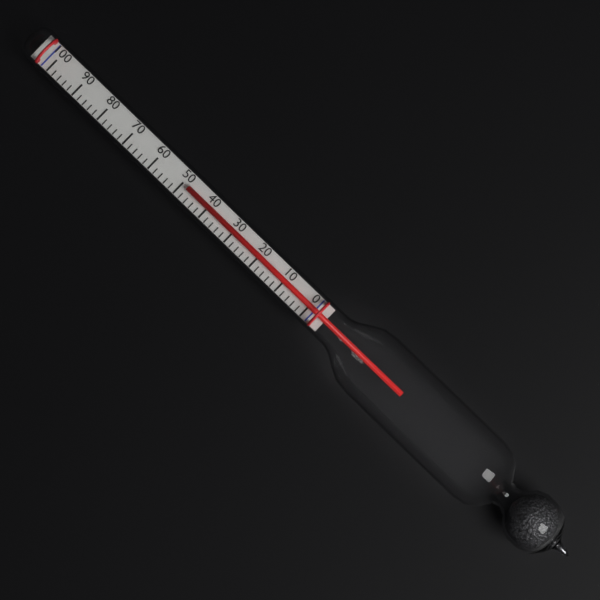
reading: 48 (no unit)
